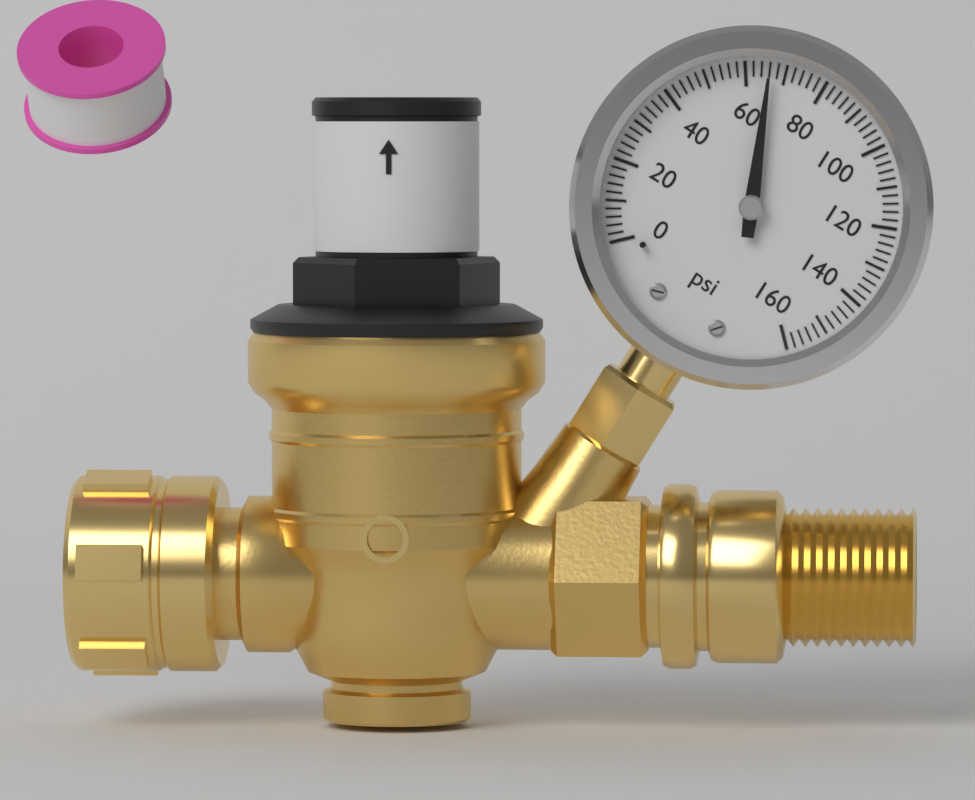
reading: 66 psi
